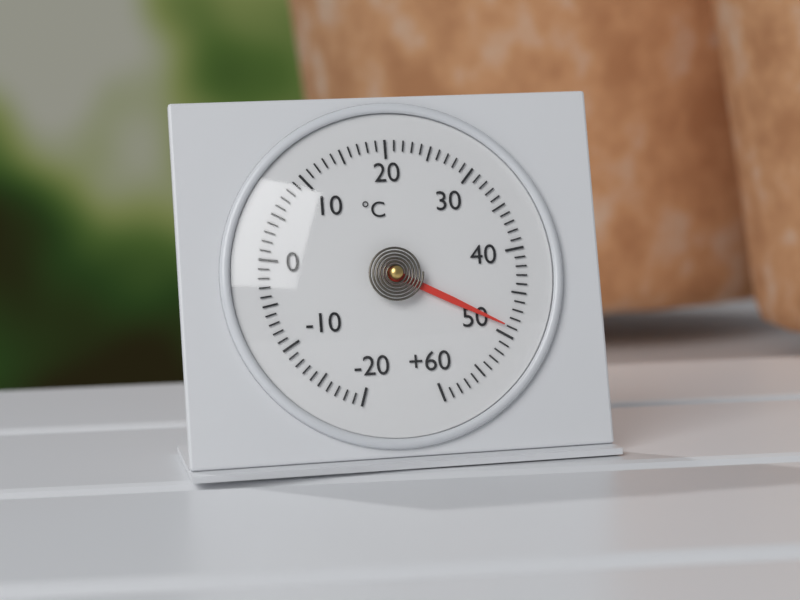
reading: 49 °C
